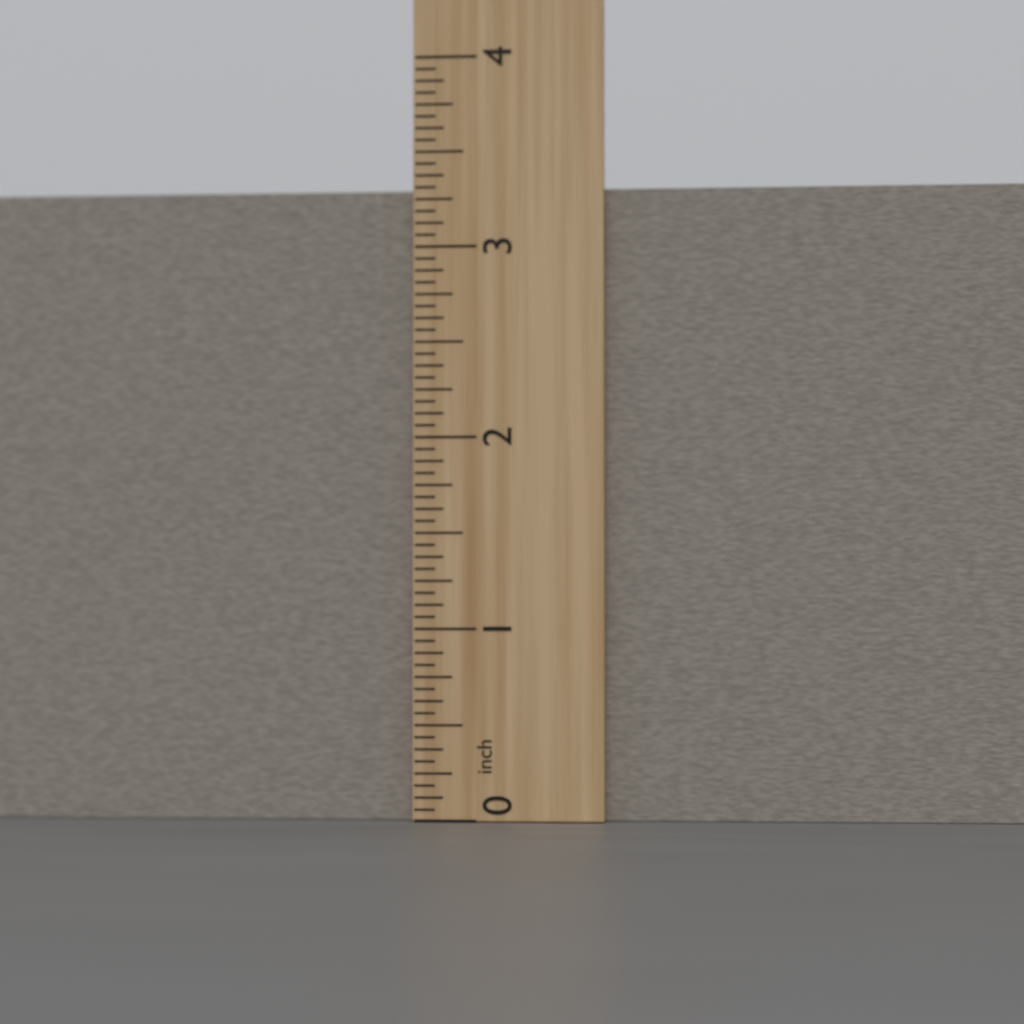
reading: 3.3125 inch
